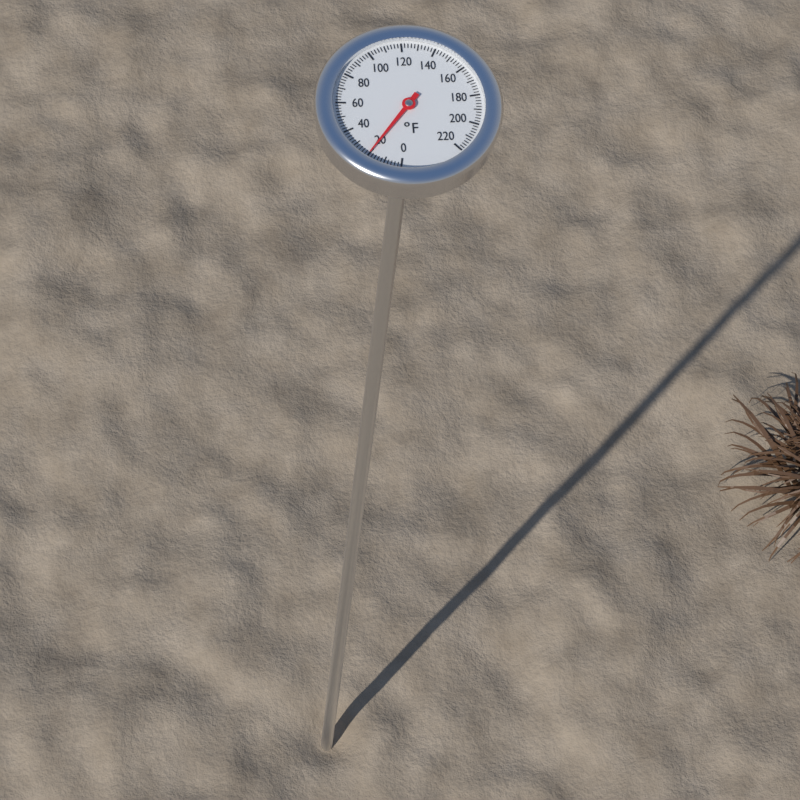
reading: 20 °F
